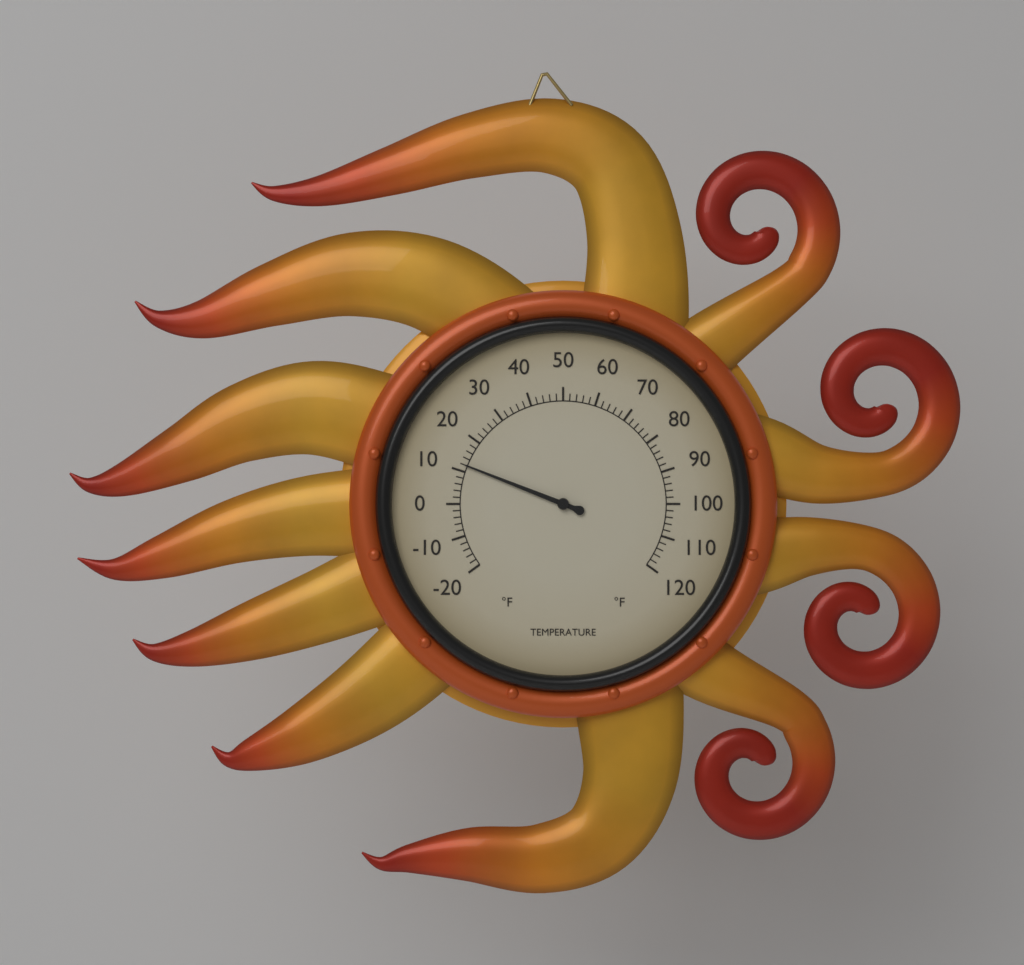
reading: 12 °F
